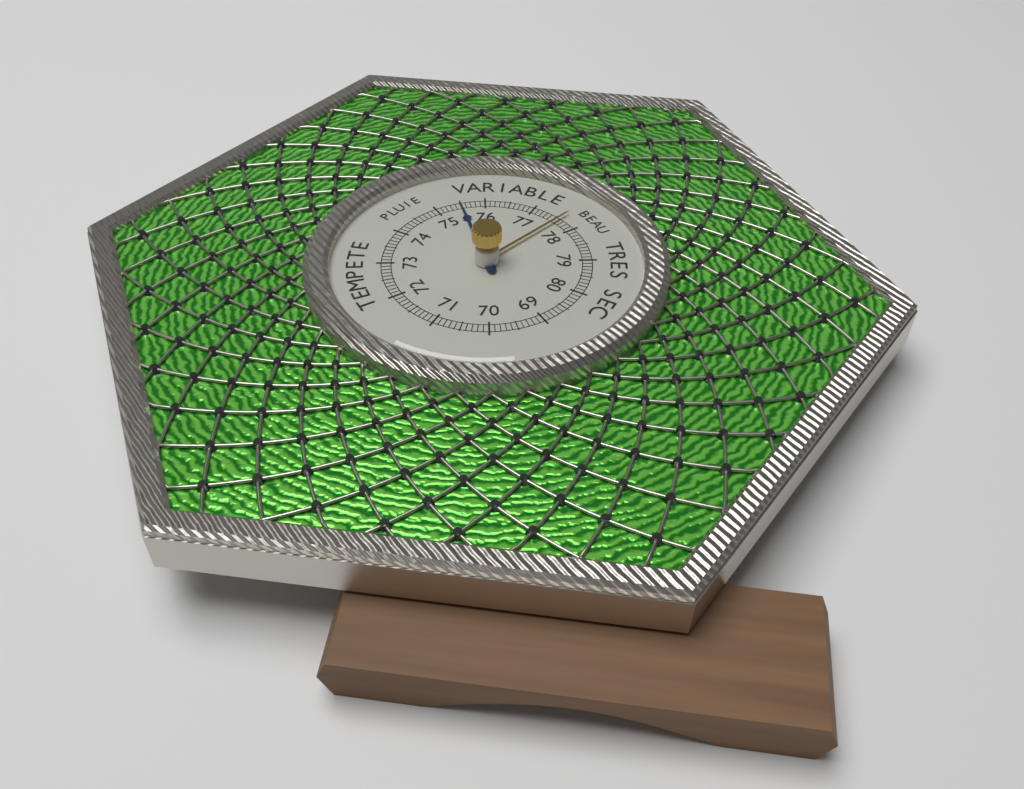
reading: 75.5 (no unit)
